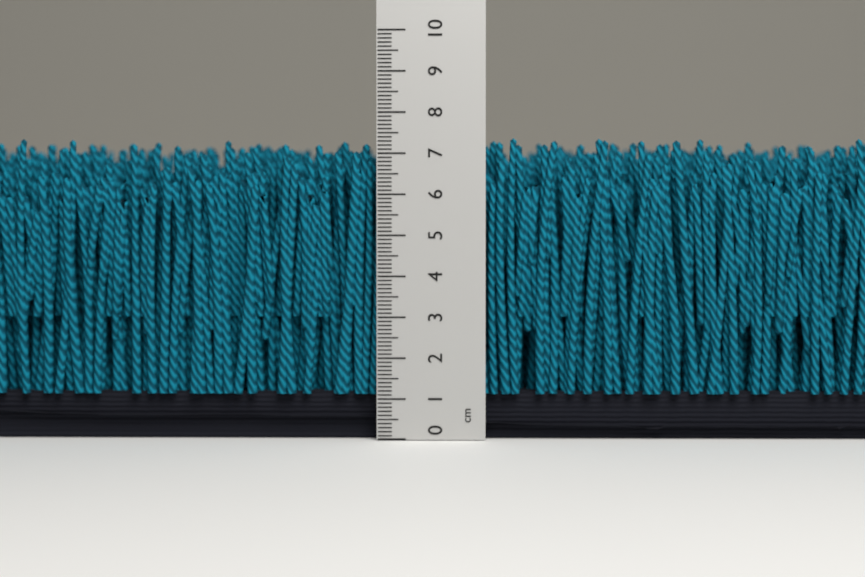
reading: 7.4 cm
